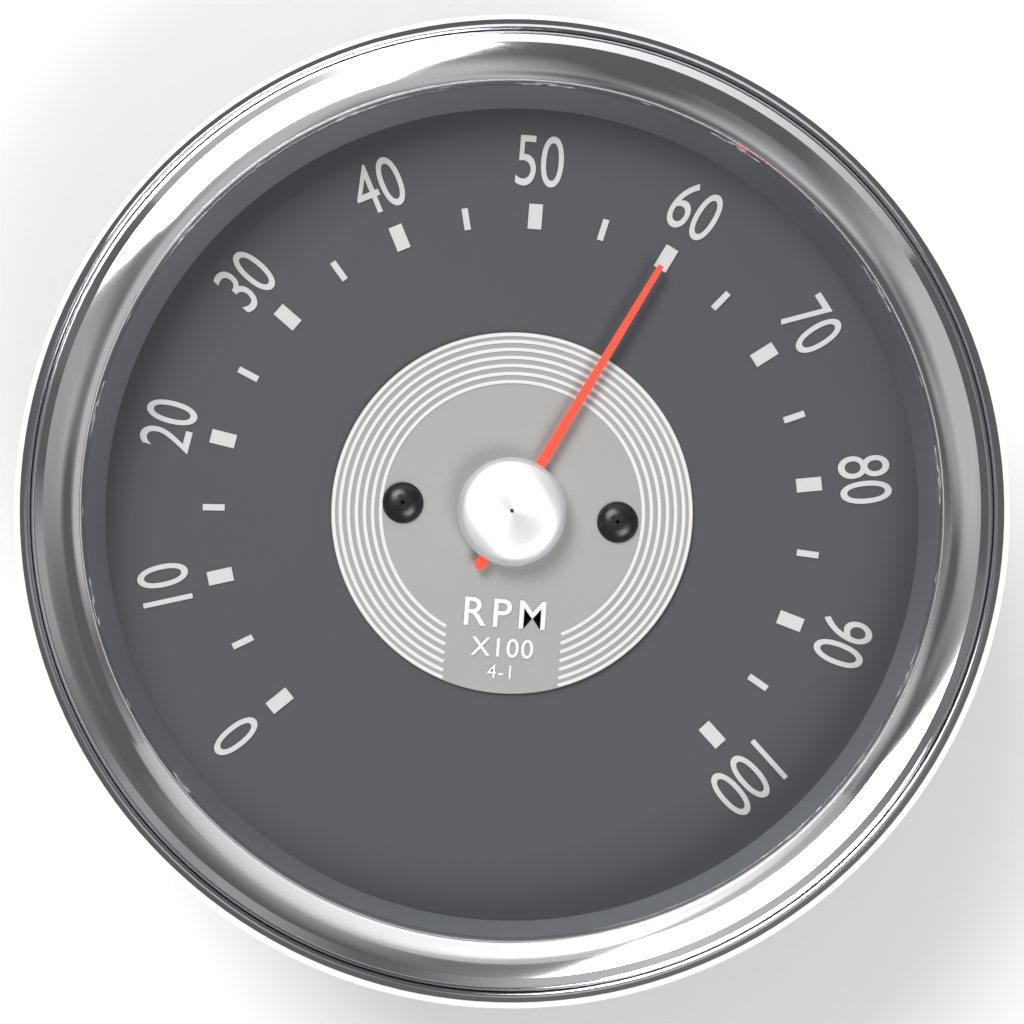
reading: 60 RPM x100
